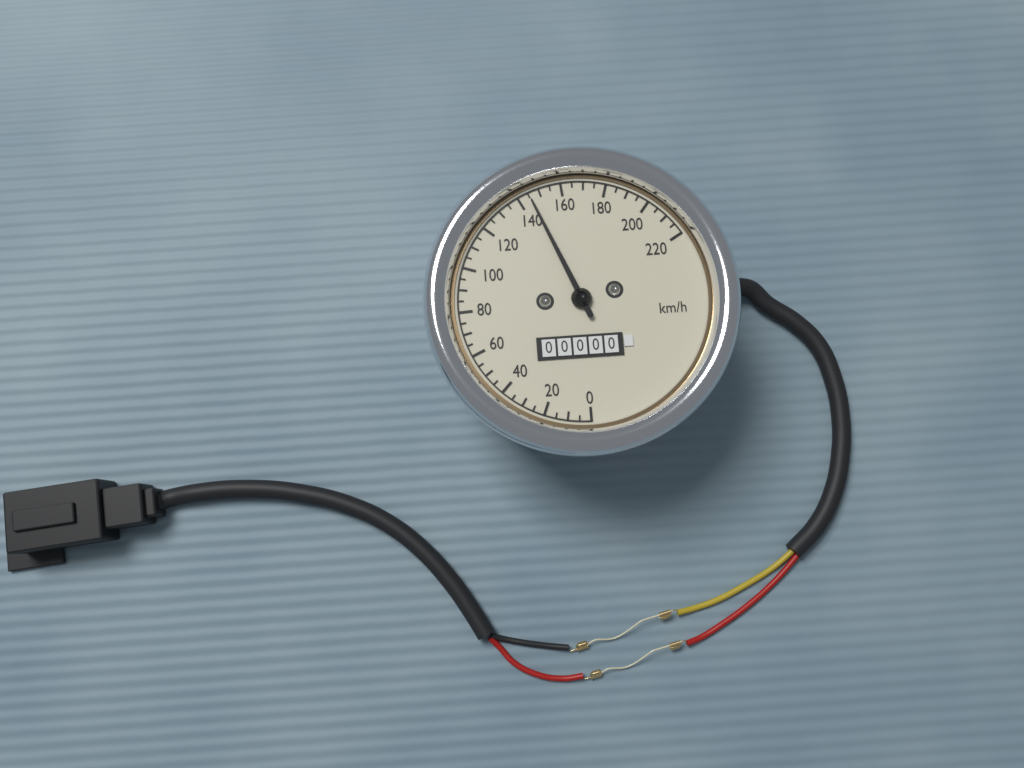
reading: 145 km/h
